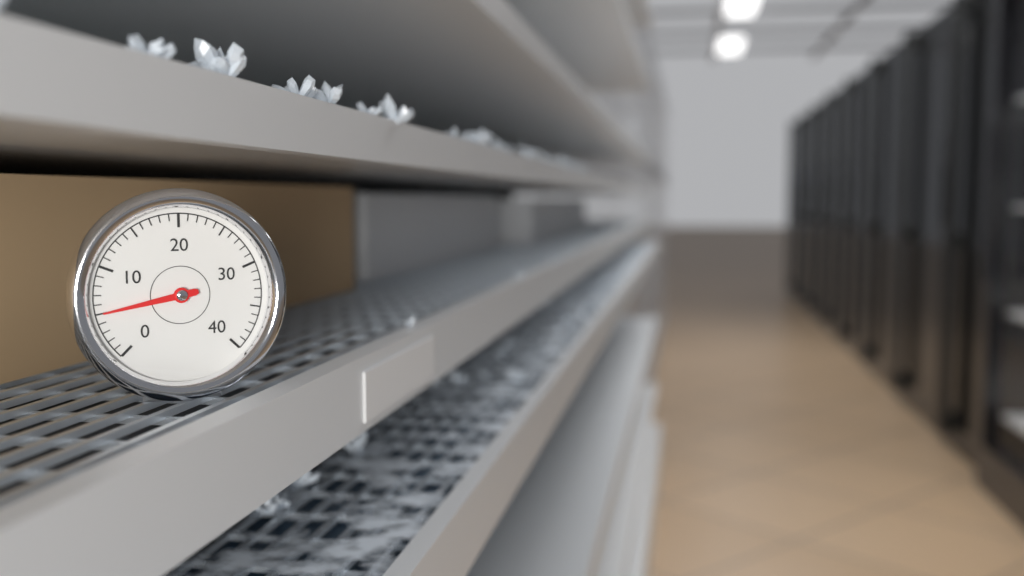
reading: 5 (no unit)
